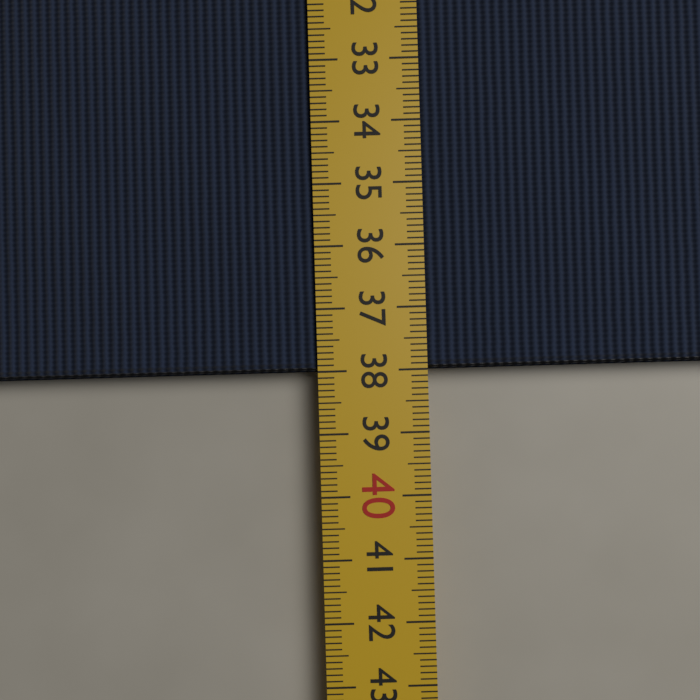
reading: 38.0 cm
